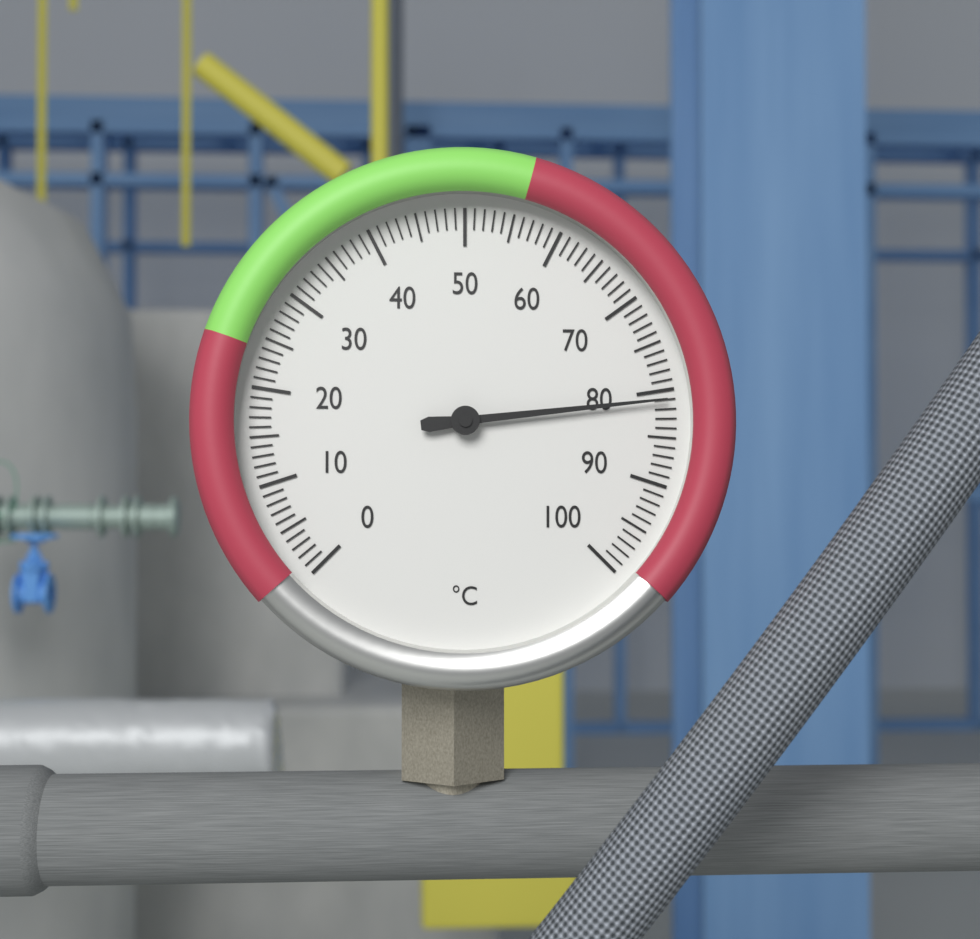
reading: 81 °C
